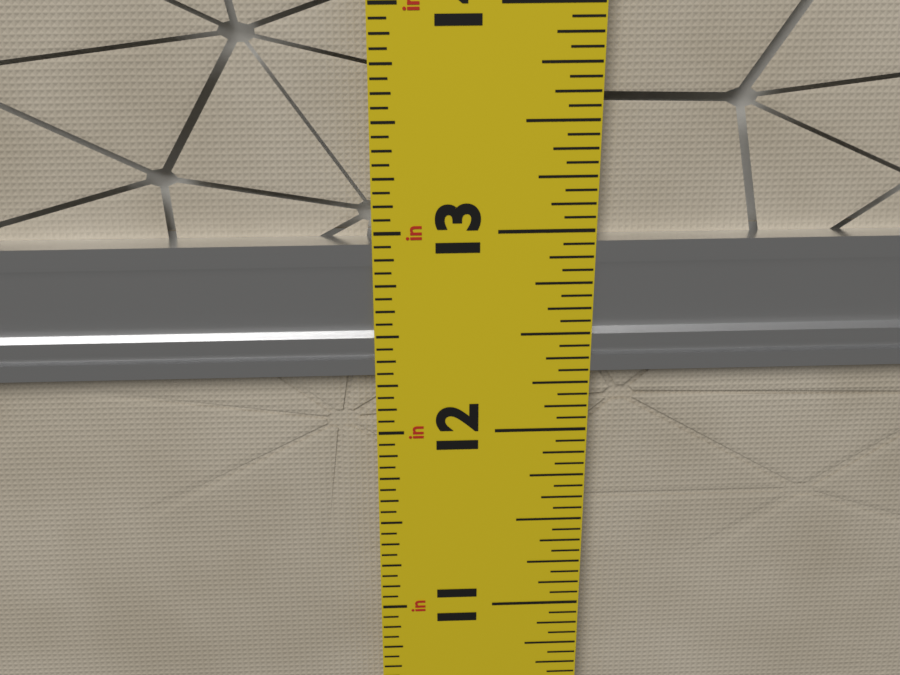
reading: 12.9375 in
